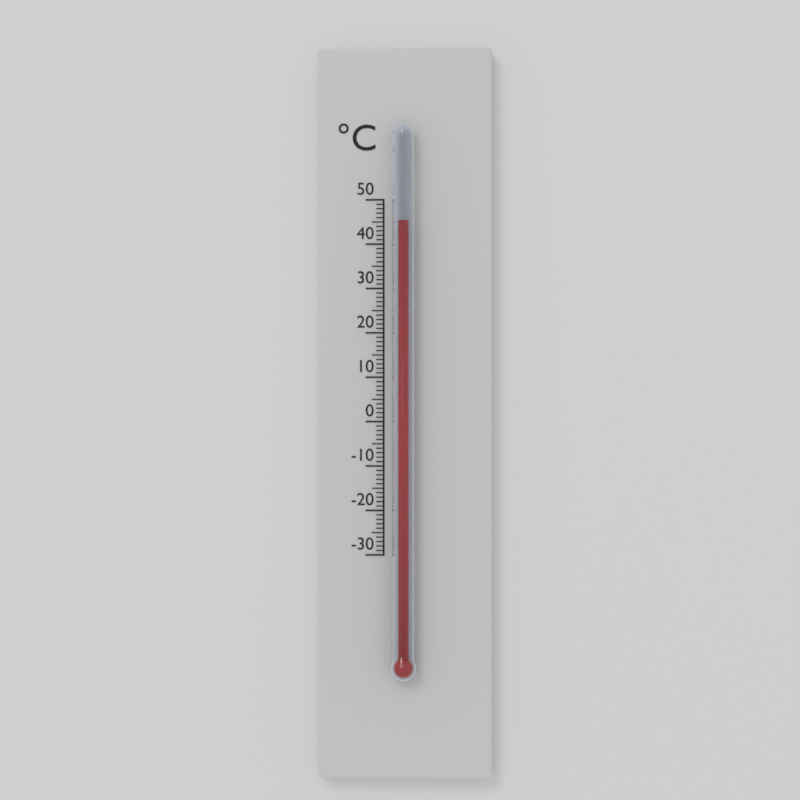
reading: 45 °C
